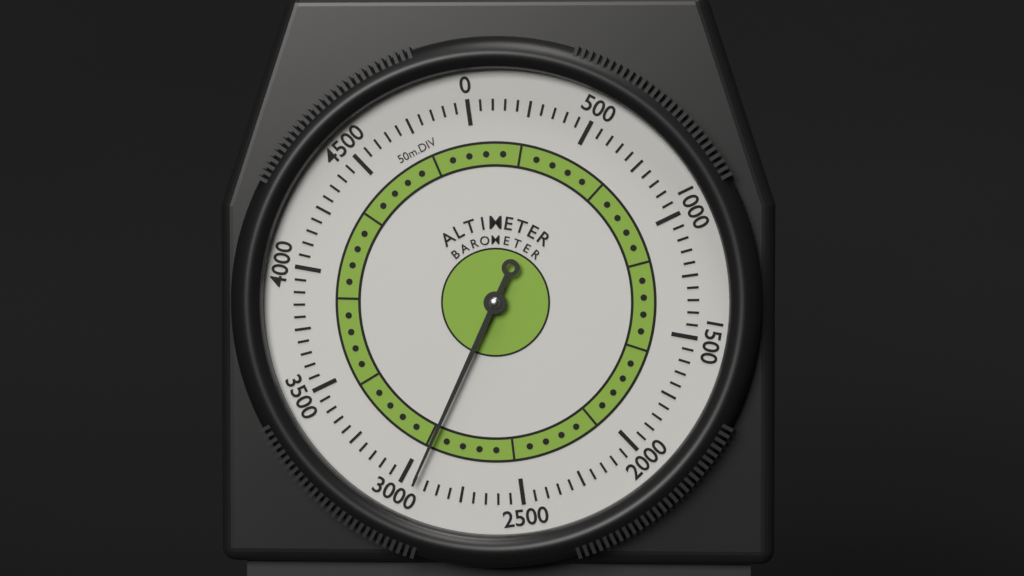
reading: 2950 m
